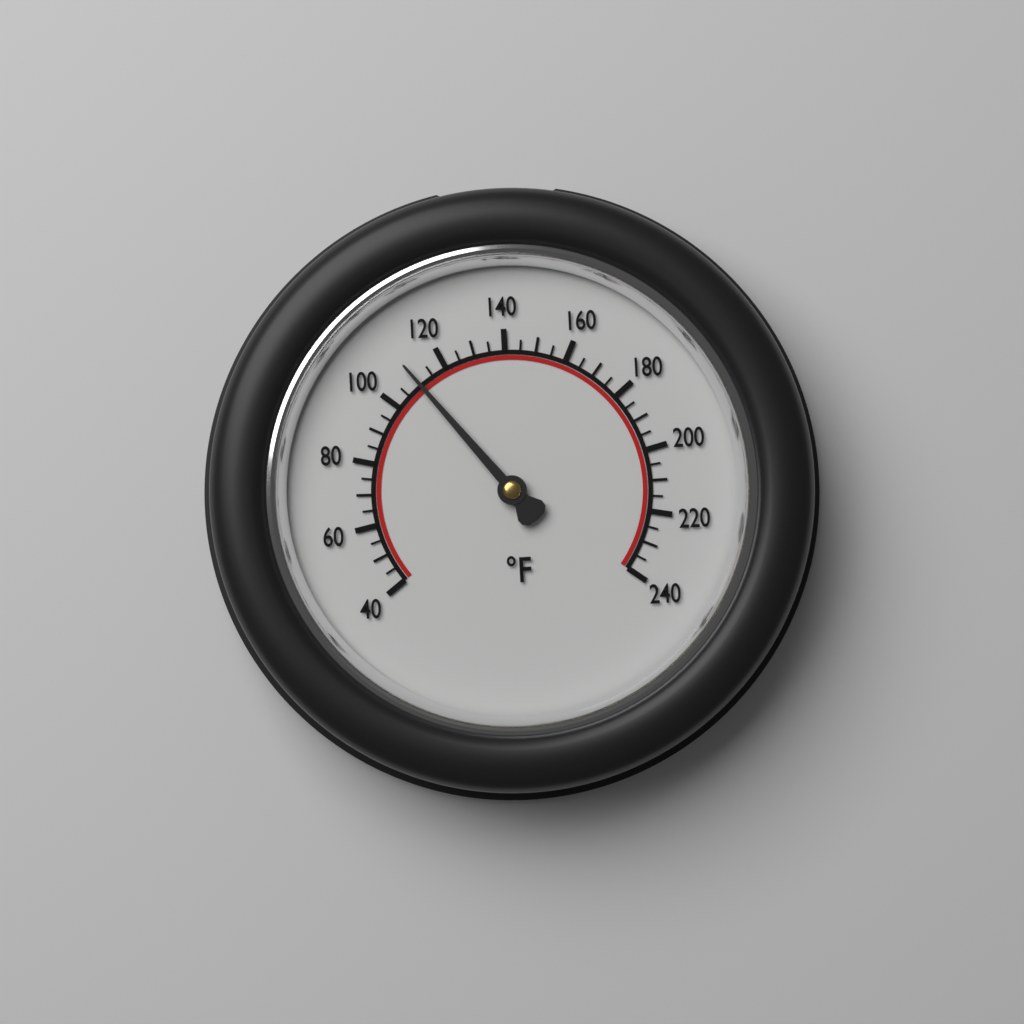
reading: 110 °F
